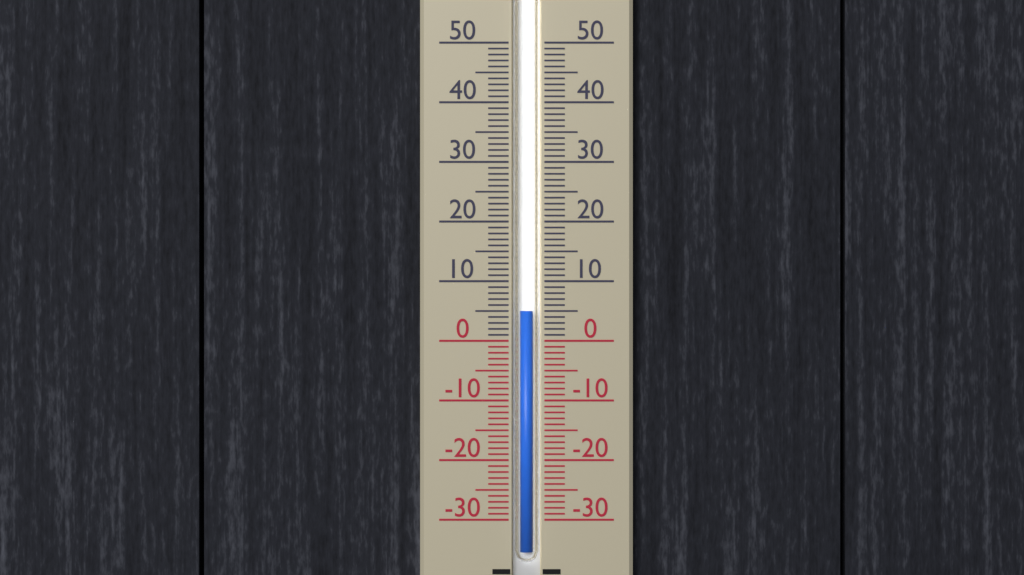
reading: 5 (no unit)
